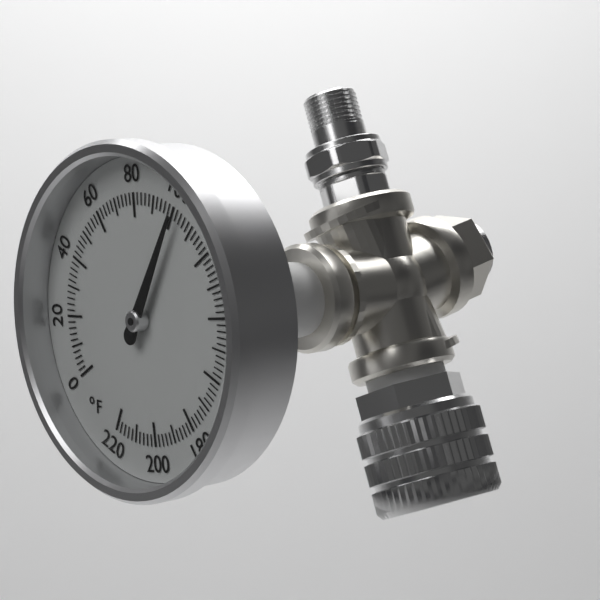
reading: 102 °F
